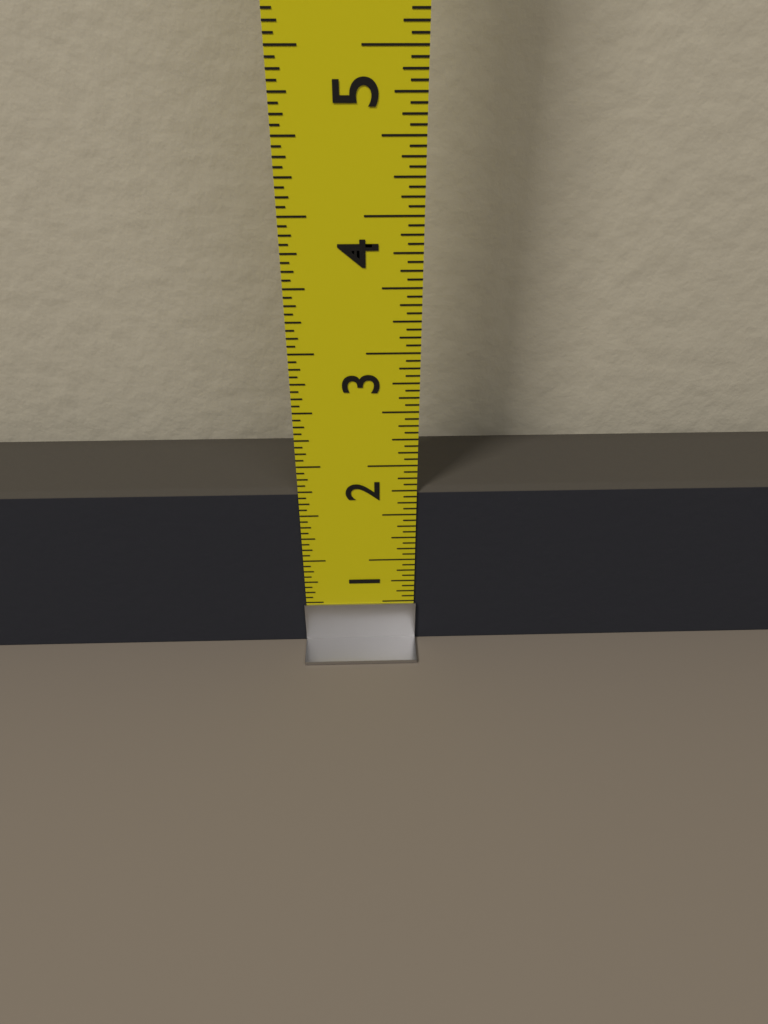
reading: 1.7500 in
